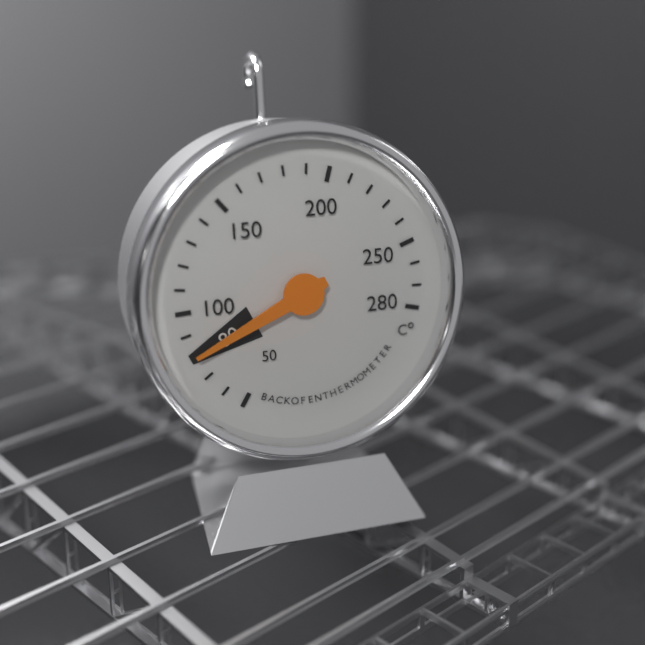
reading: 80 °C
